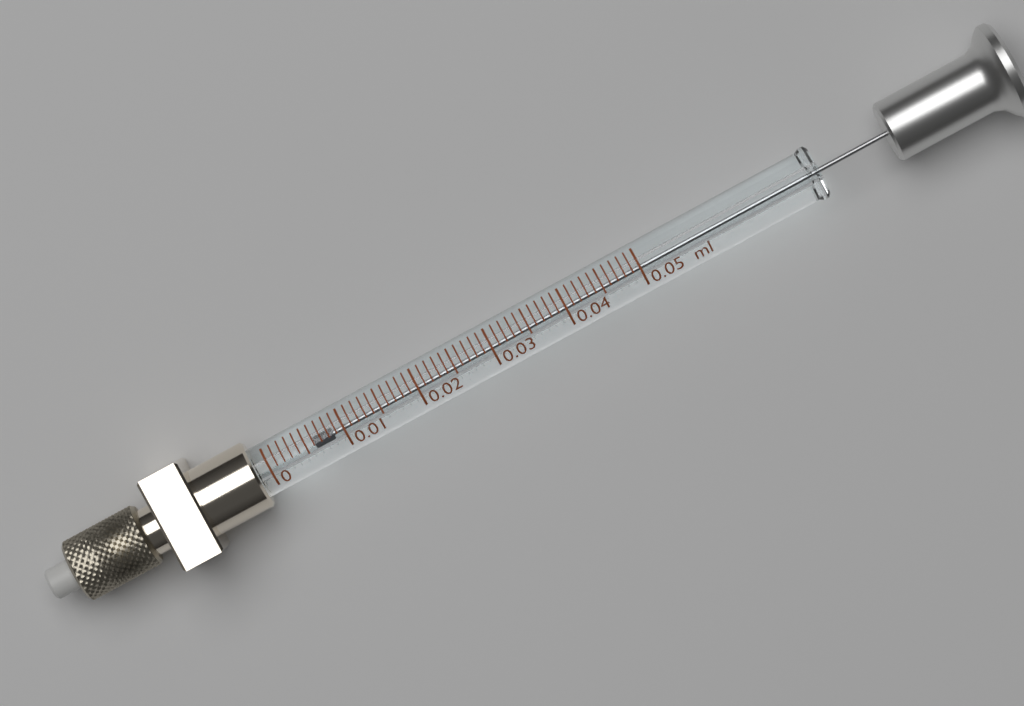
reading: 0.006 ml
